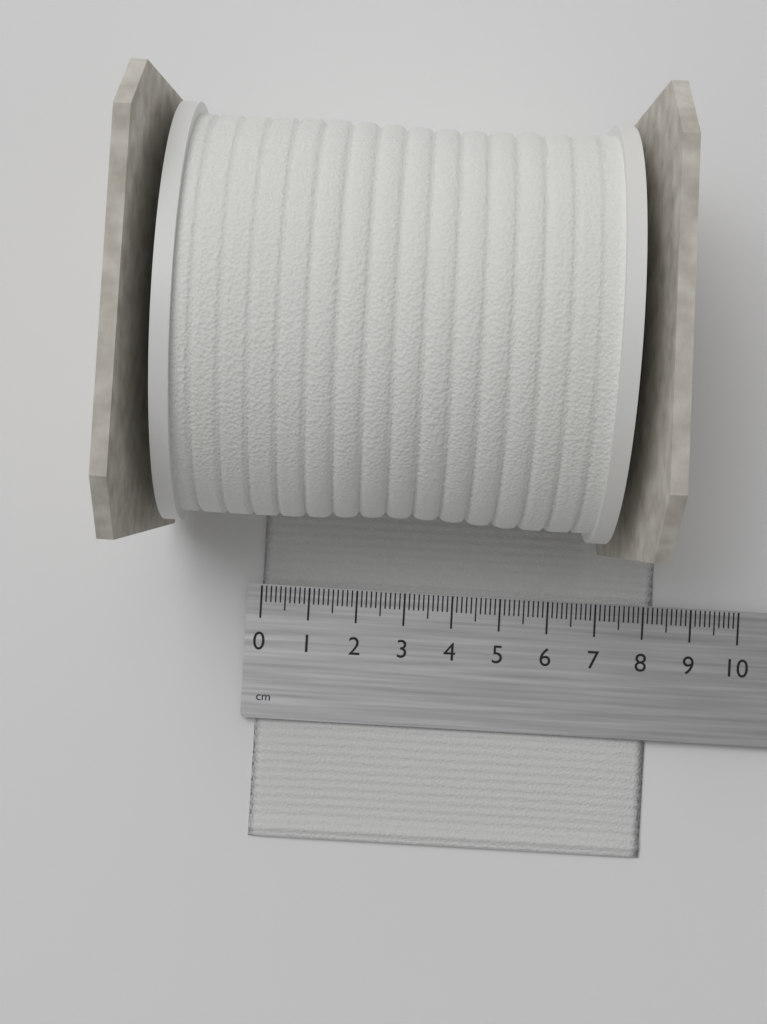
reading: 8.2 cm
